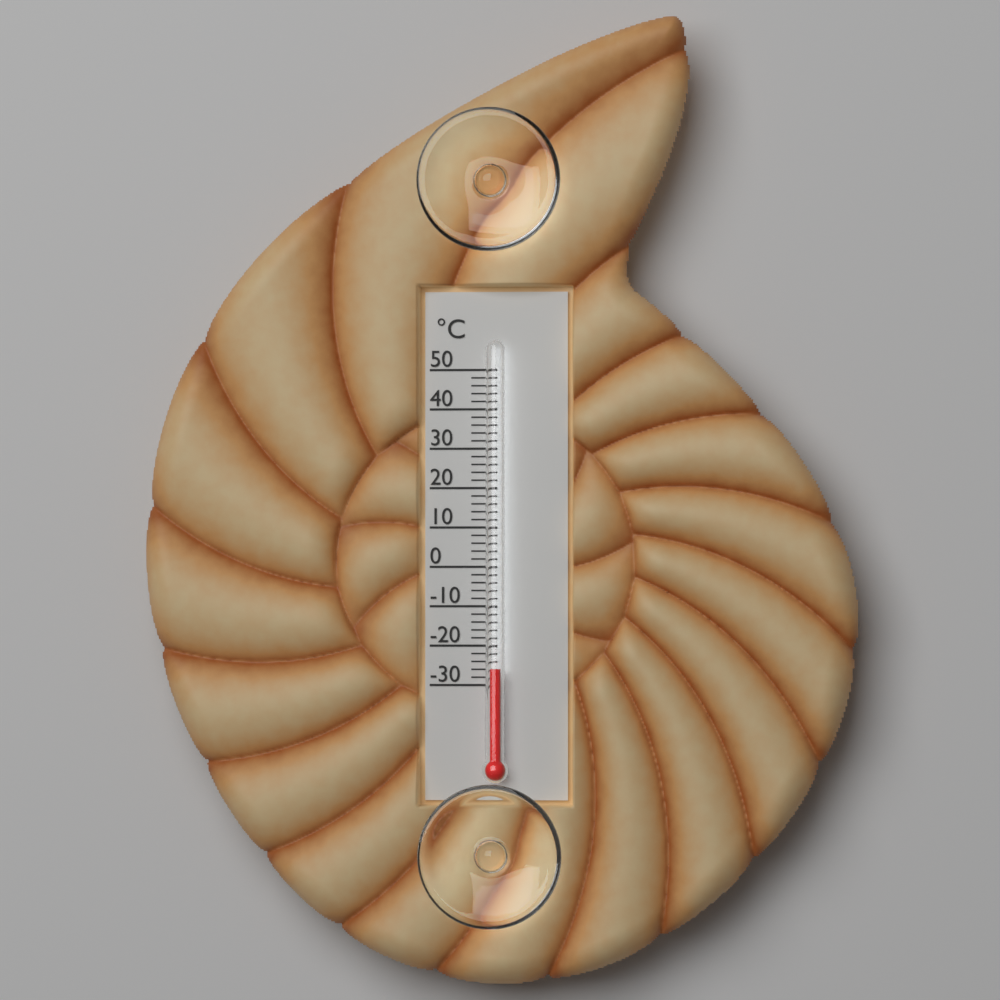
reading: -26 °C
